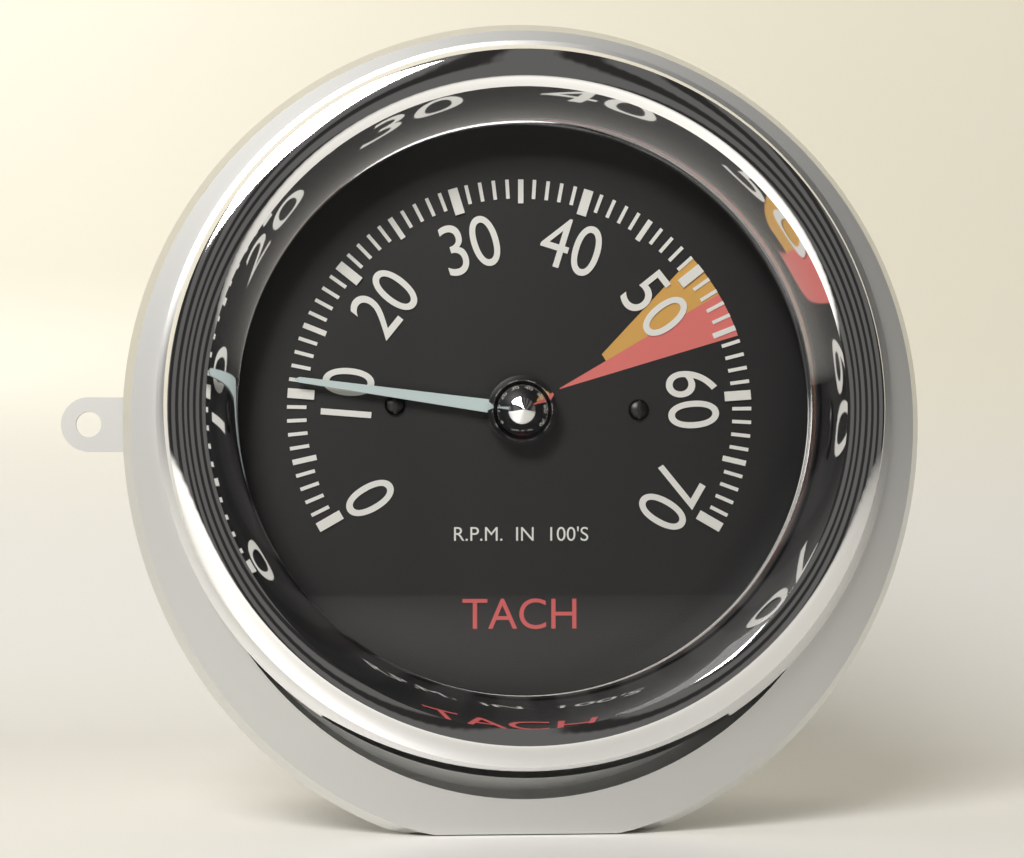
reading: 11 RPM x100
